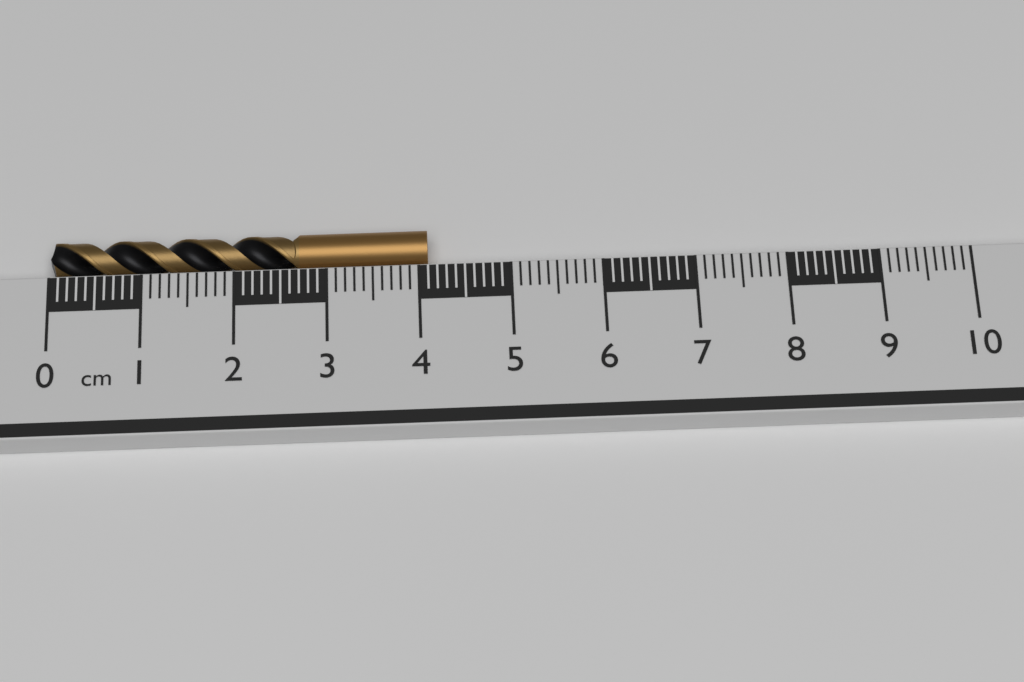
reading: 4.1 cm
